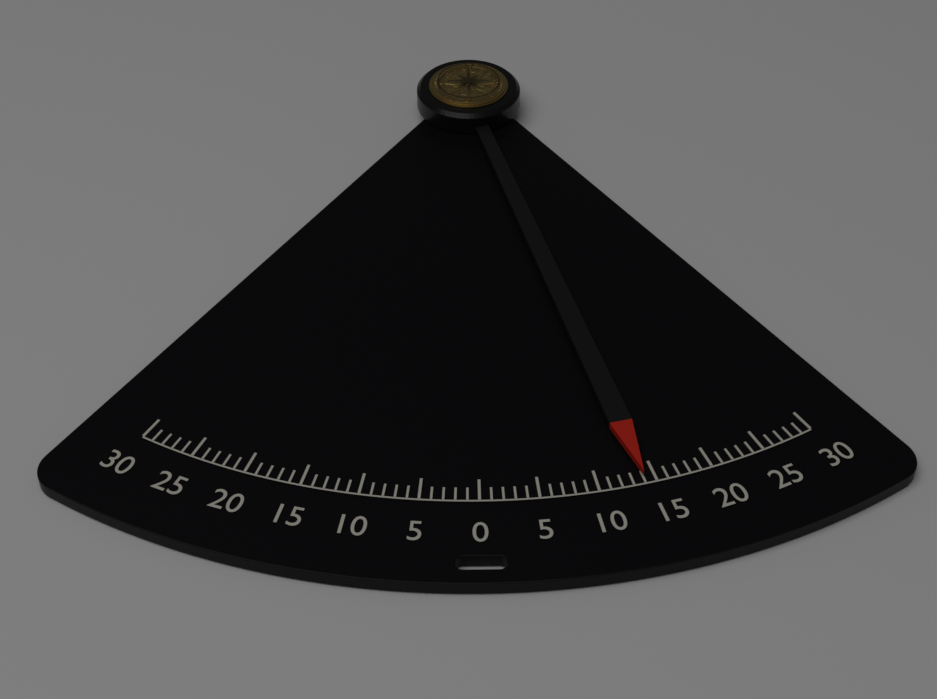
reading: 14 (no unit)
